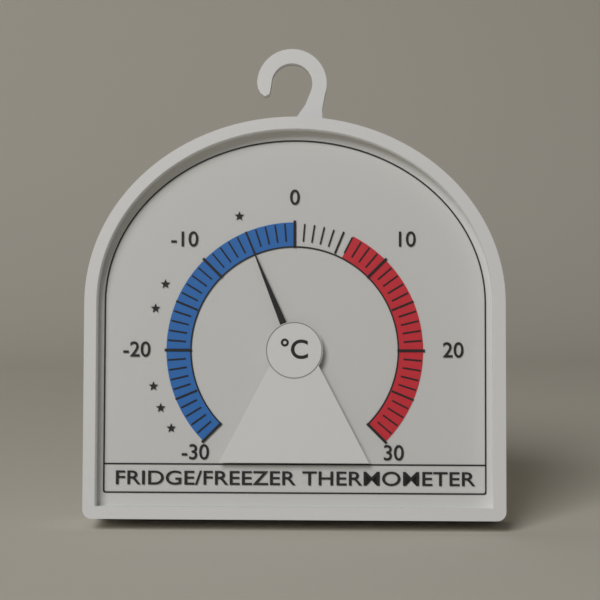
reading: -5 °C
